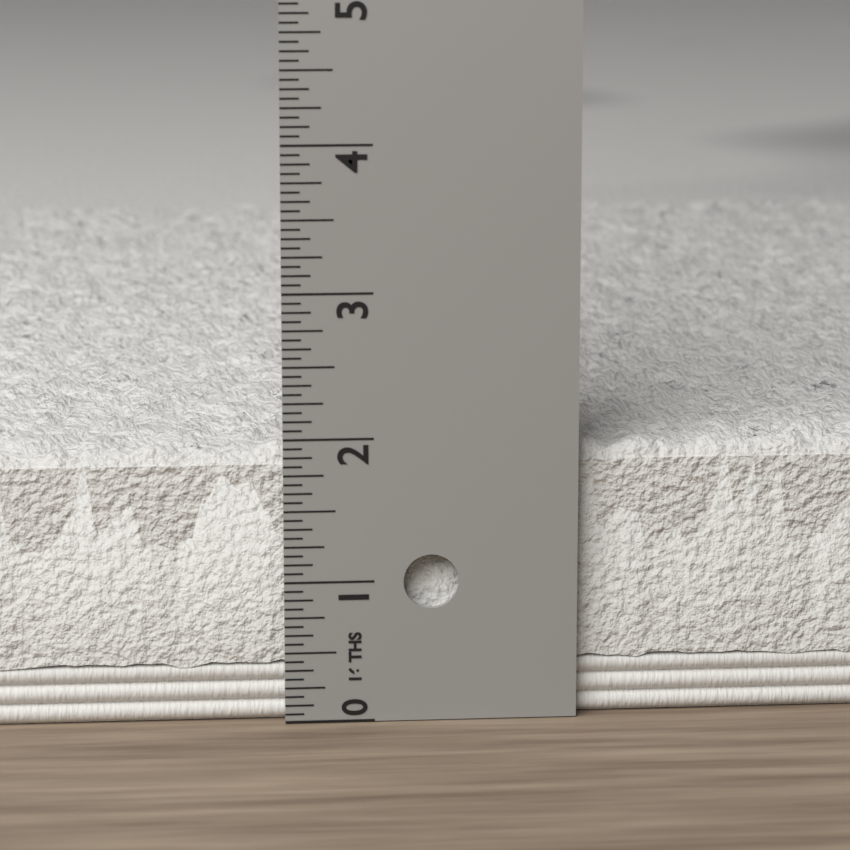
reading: 2.0000 in
